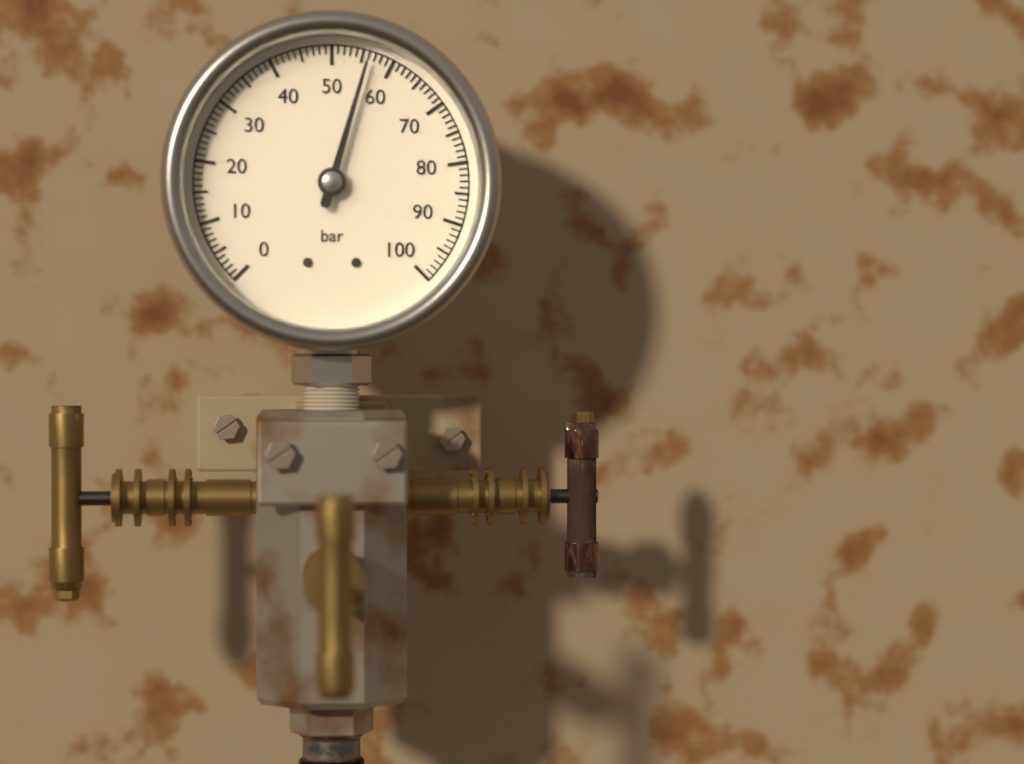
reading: 56 bar
